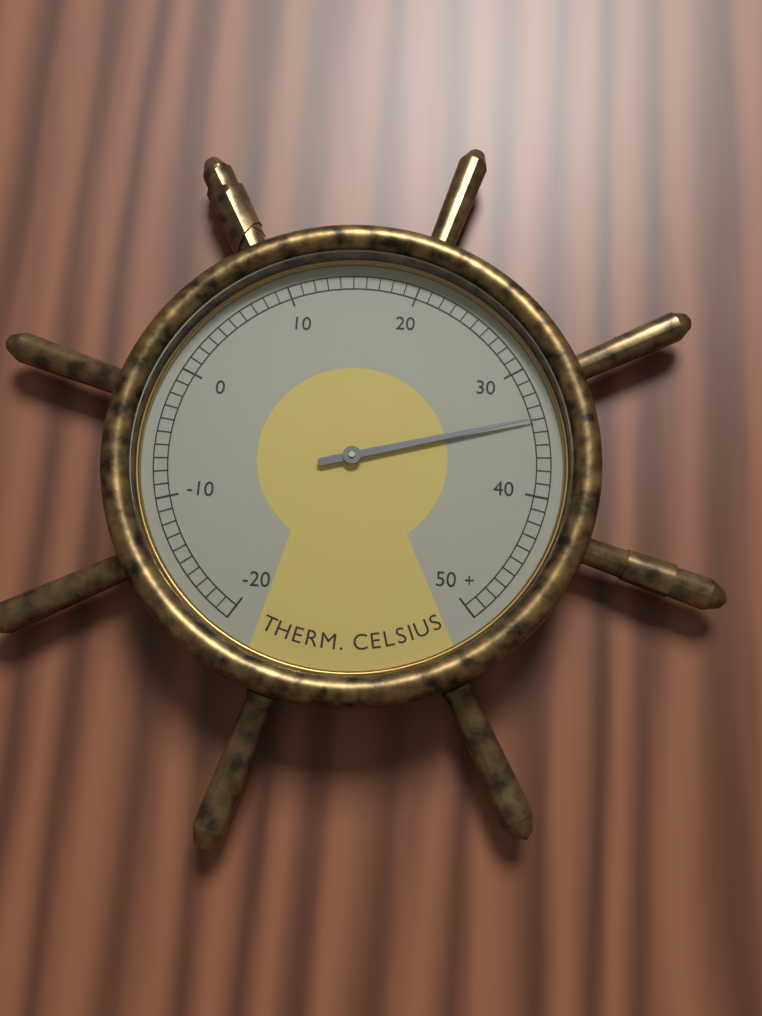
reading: 34 °C
